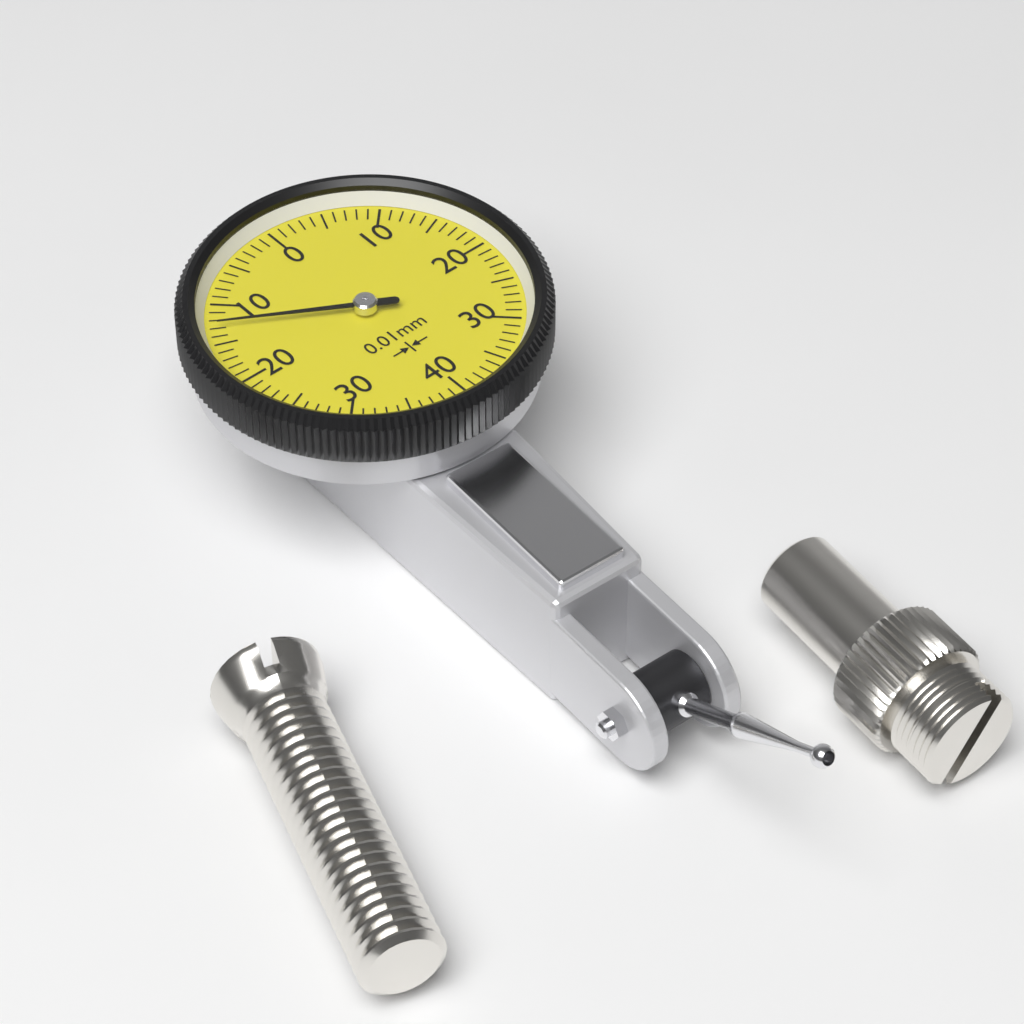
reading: 0.13 mm
